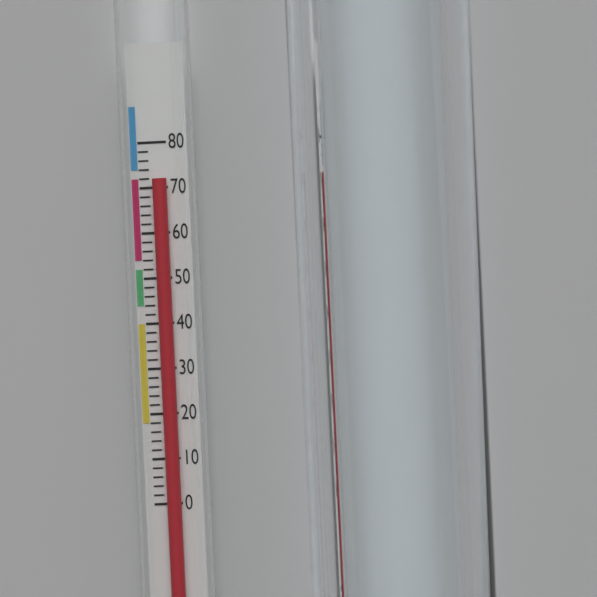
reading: 72 (no unit)
